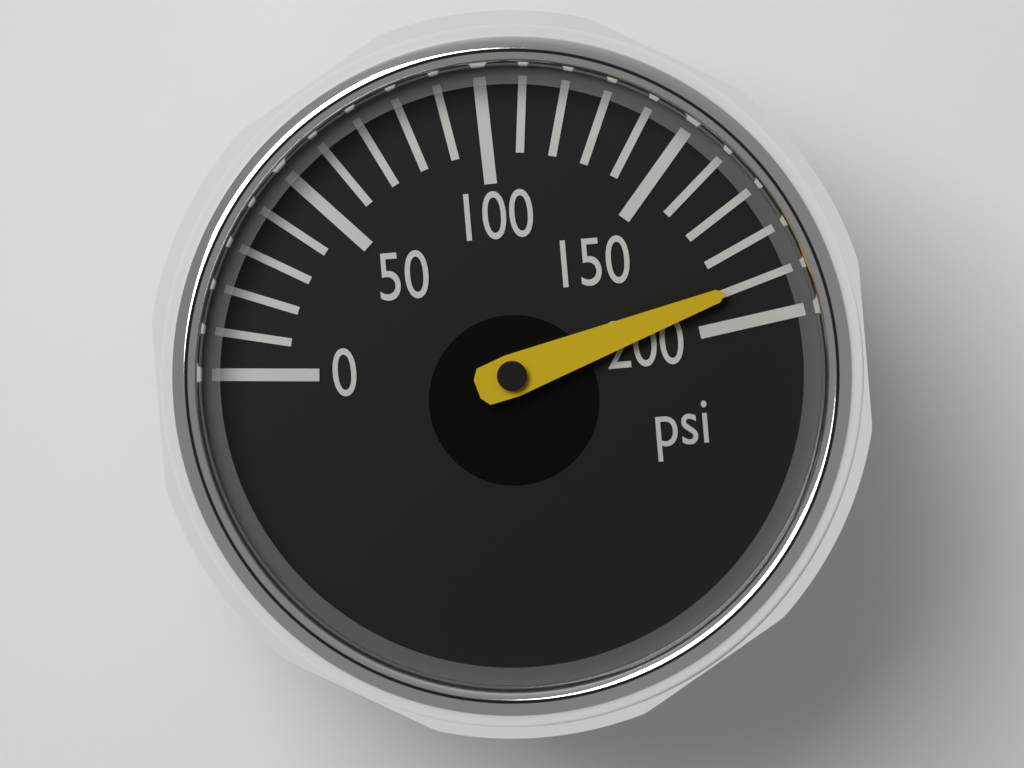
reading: 190 psi
